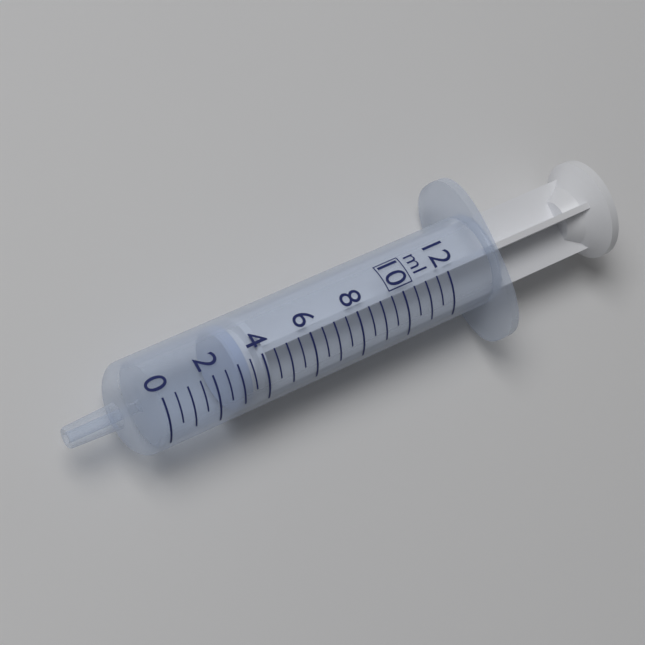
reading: 3.0 ml
